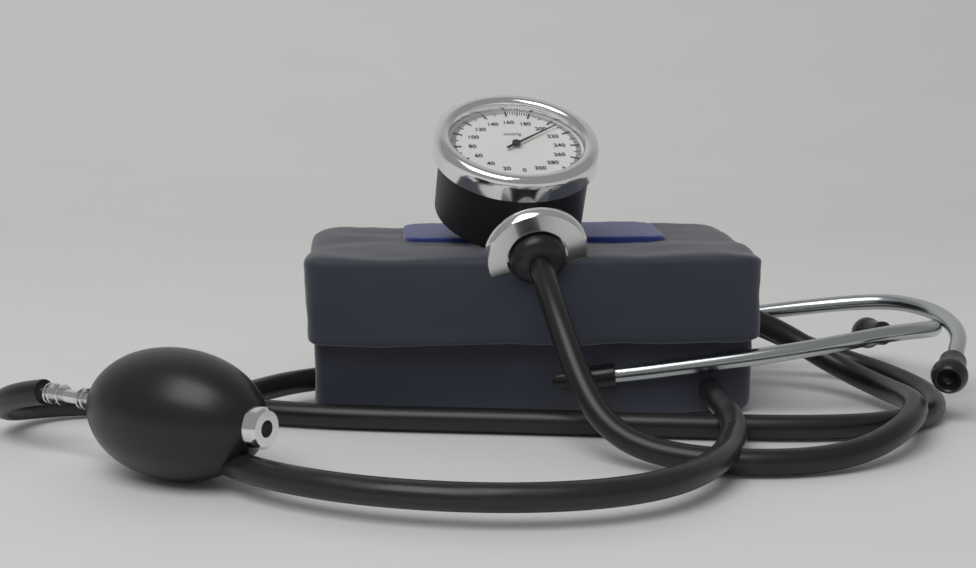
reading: 208 mmHg
